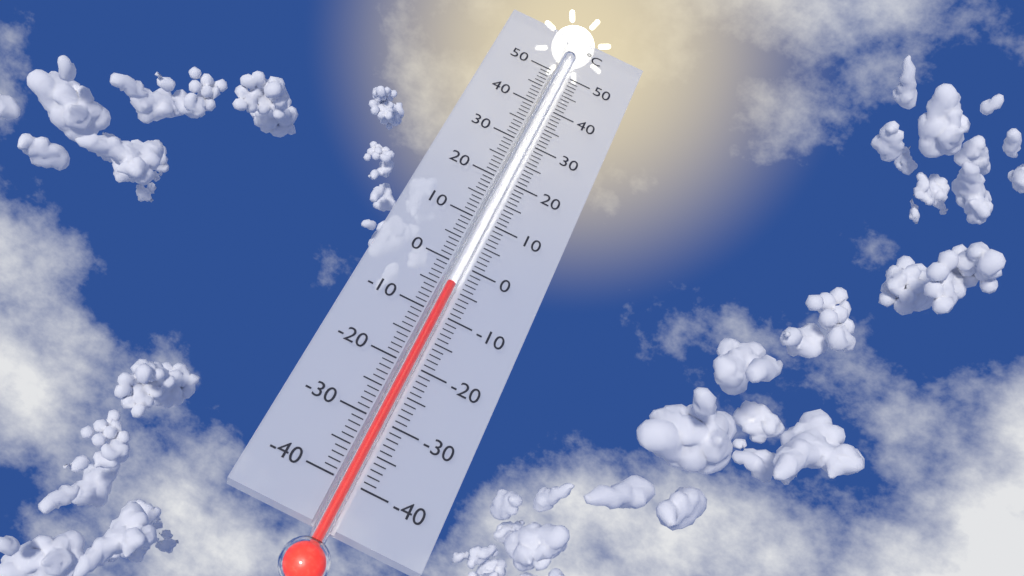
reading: -4 °C
